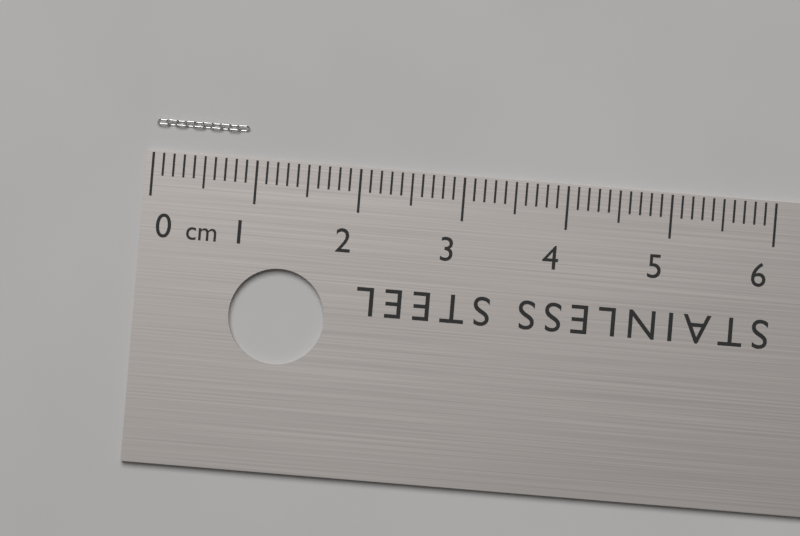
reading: 0.9 cm
